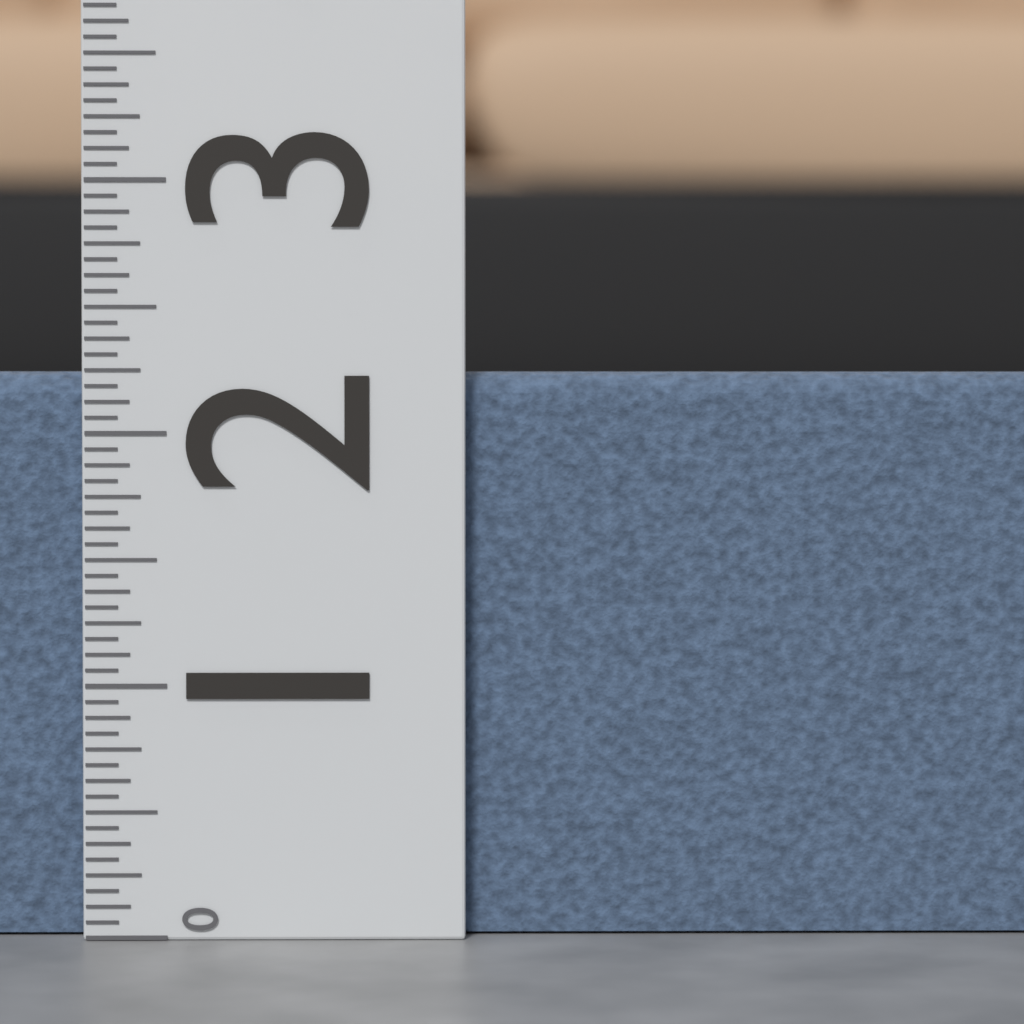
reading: 2.2500 (no unit)
